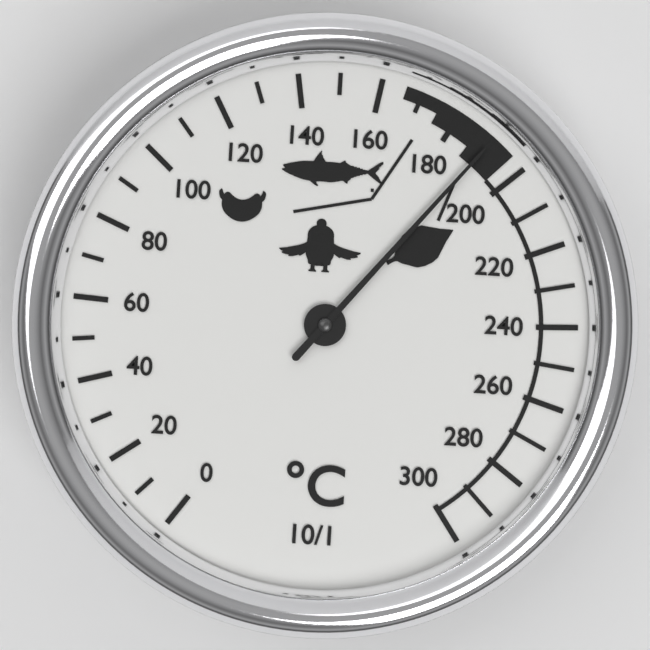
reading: 190 °C
